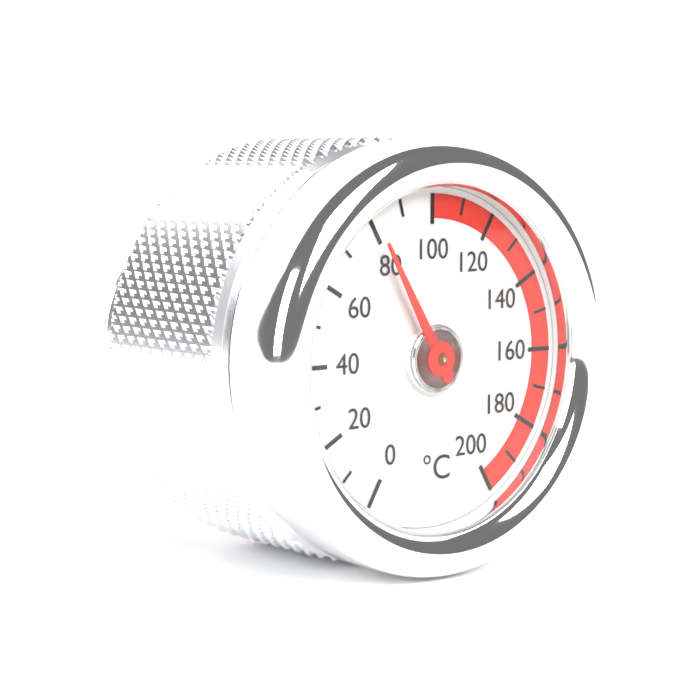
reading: 80 °C
